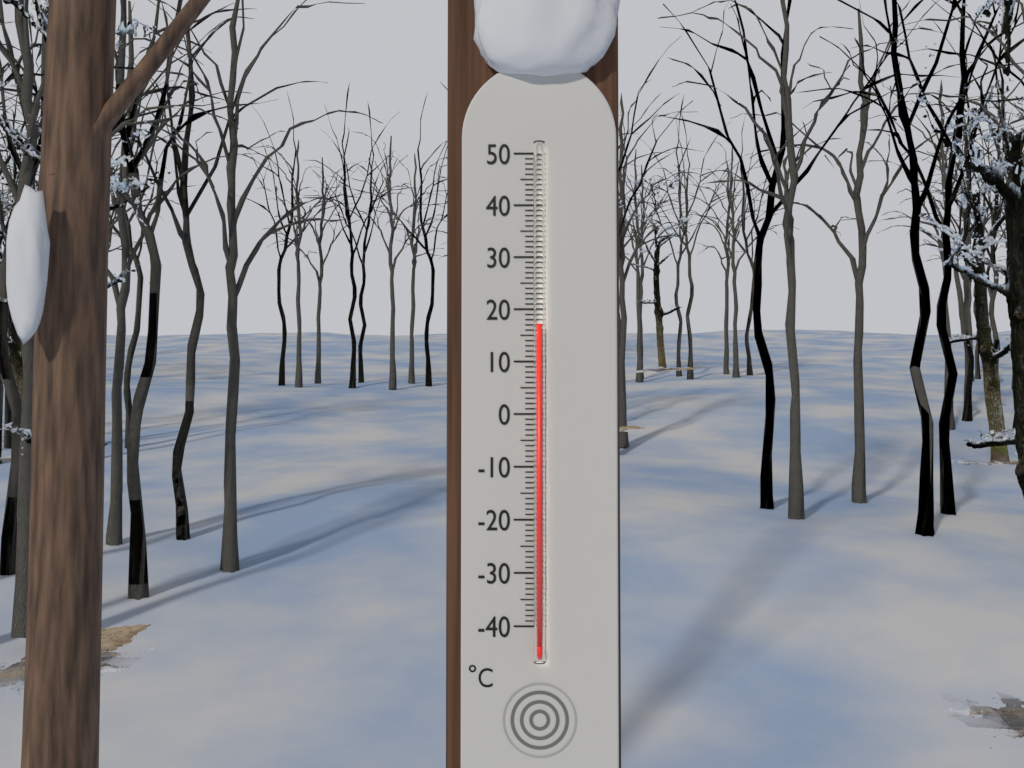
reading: 17 °C
